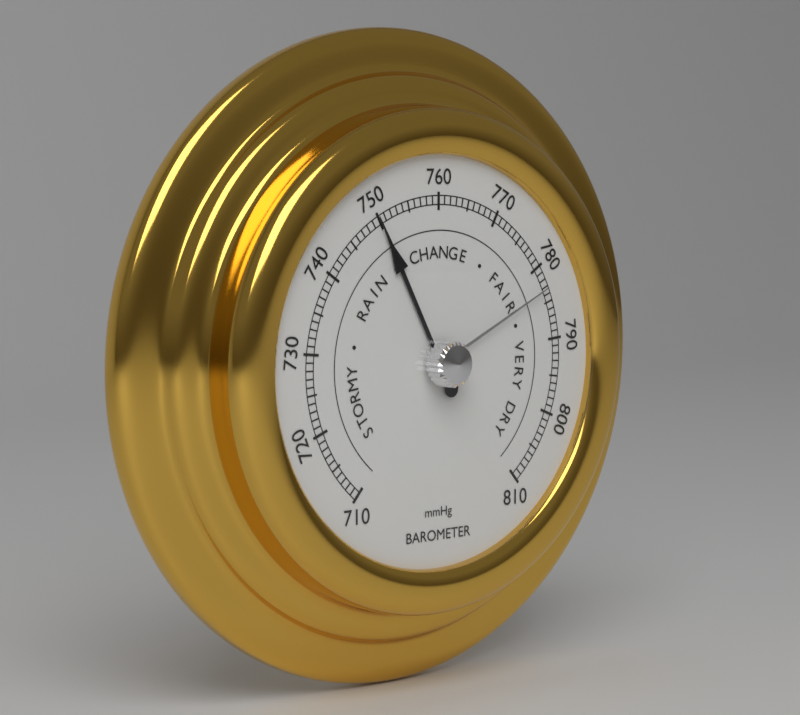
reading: 750 mmHg
